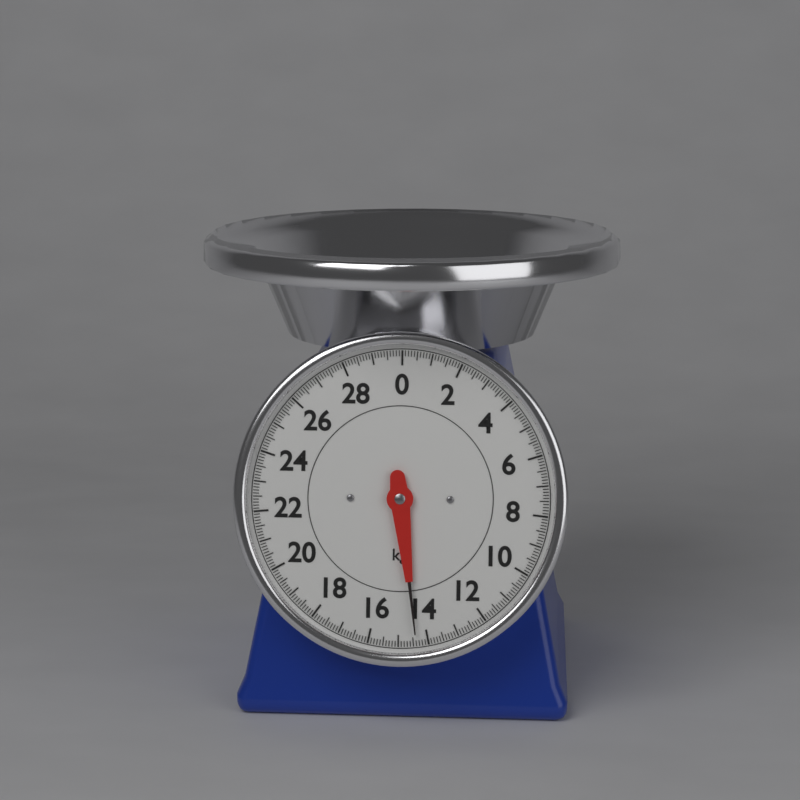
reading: 14.4 kg
